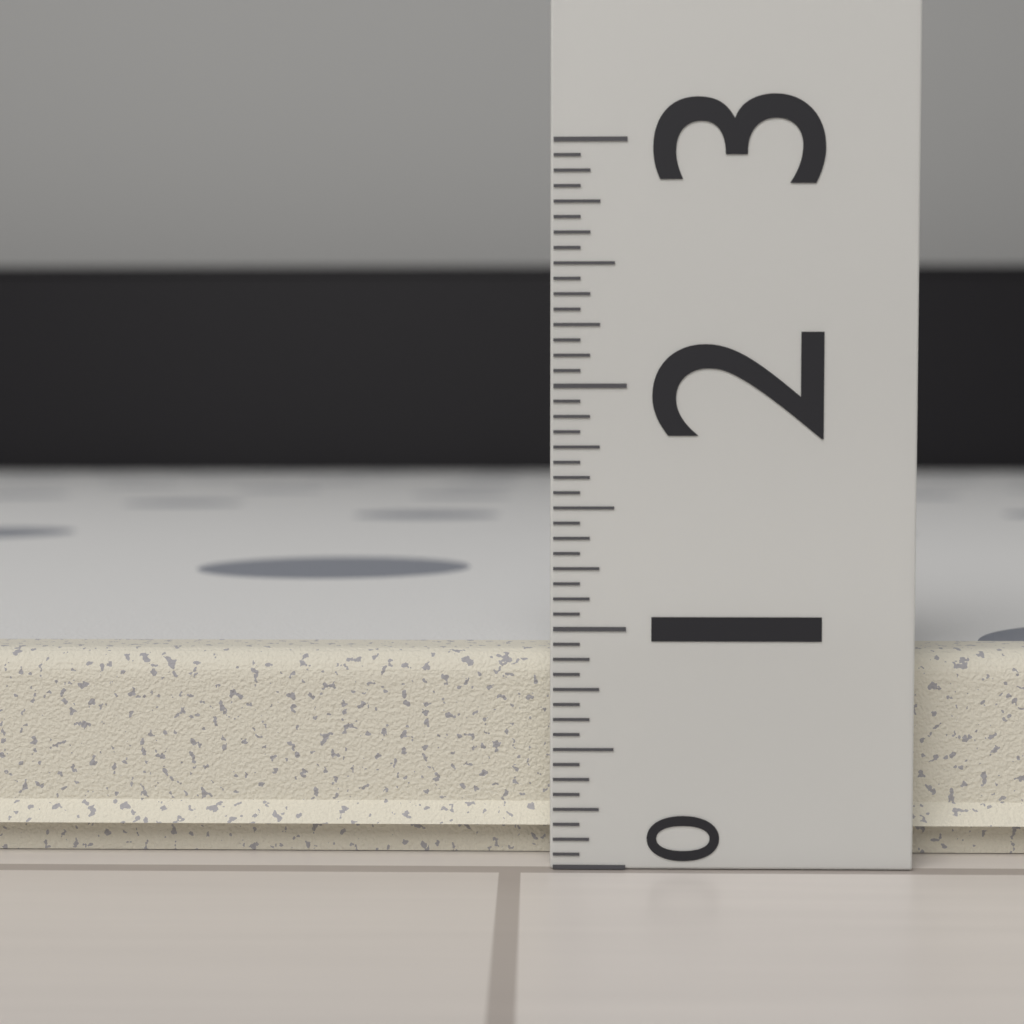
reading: 0.8750 (no unit)
